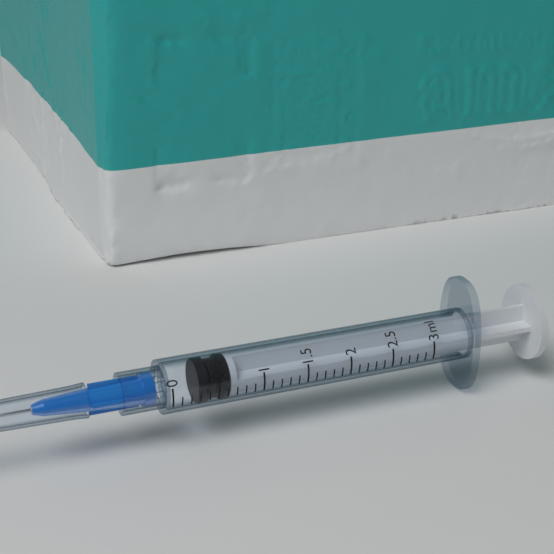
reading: 0.3 ml
